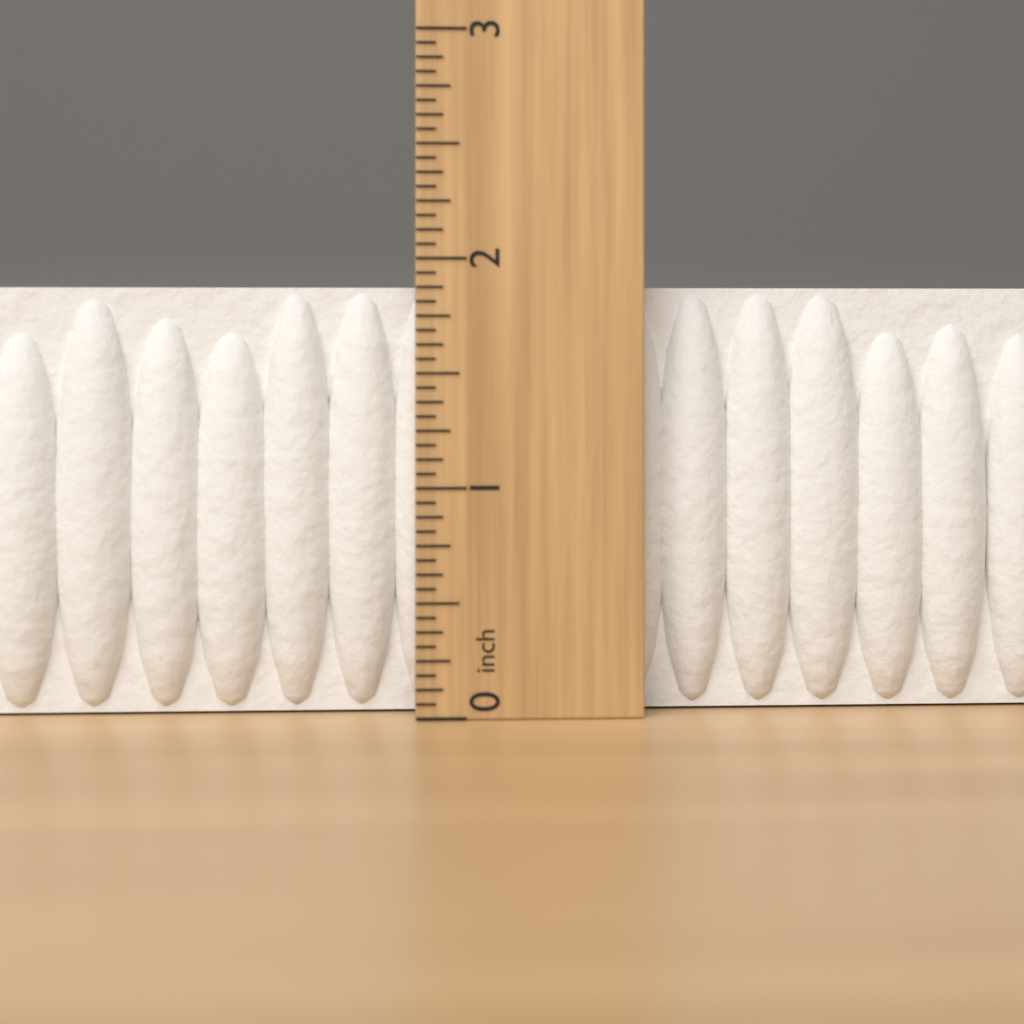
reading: 1.8750 inch
